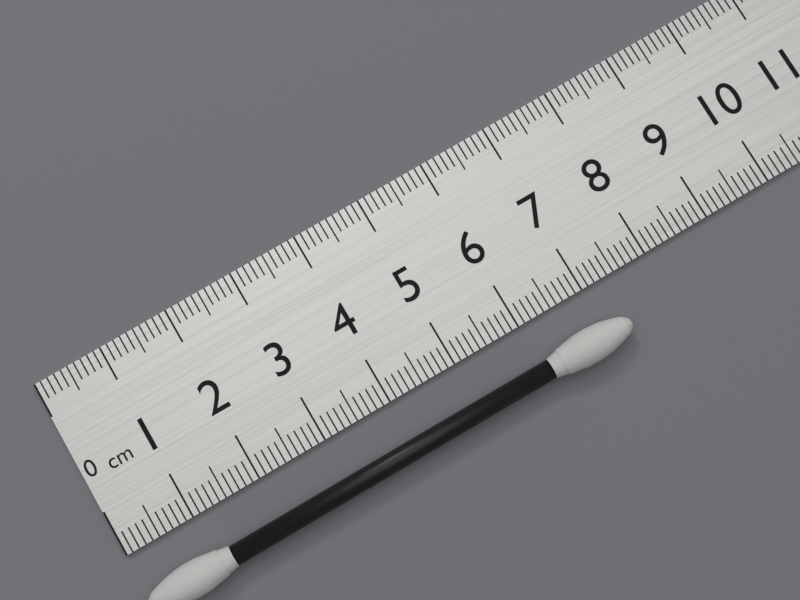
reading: 7.3 cm
